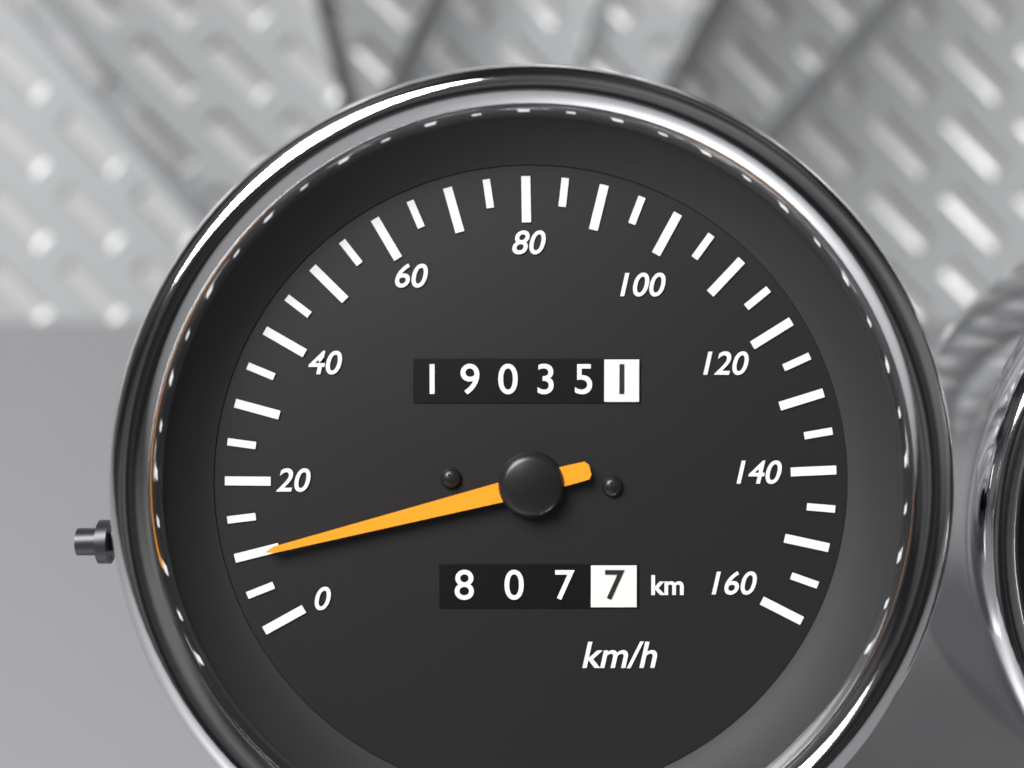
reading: 10 km/h
